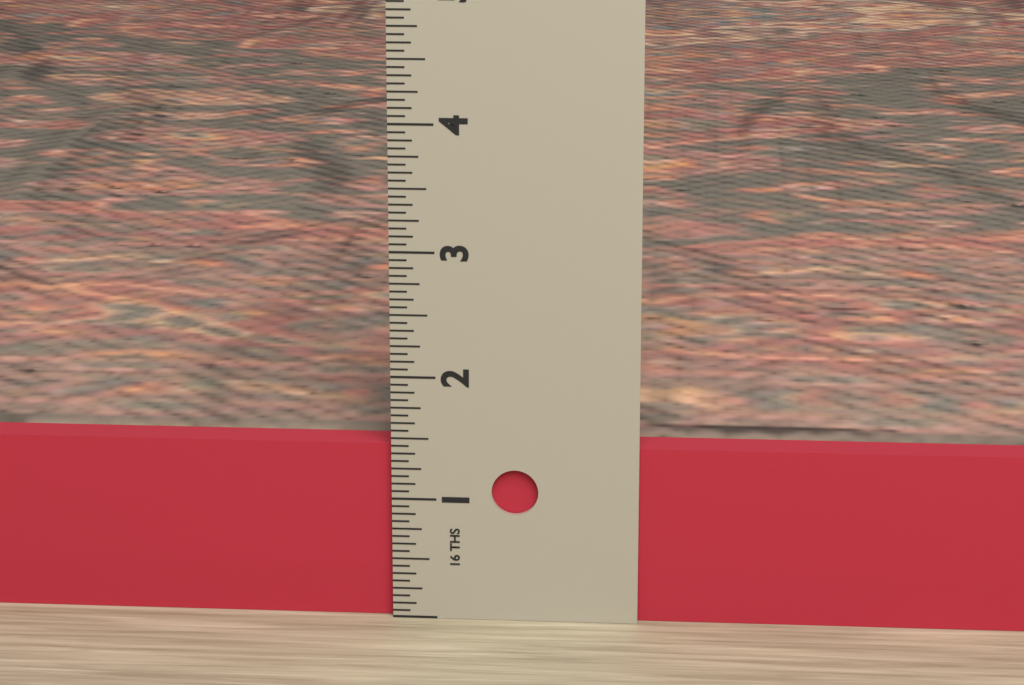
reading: 1.4375 in
